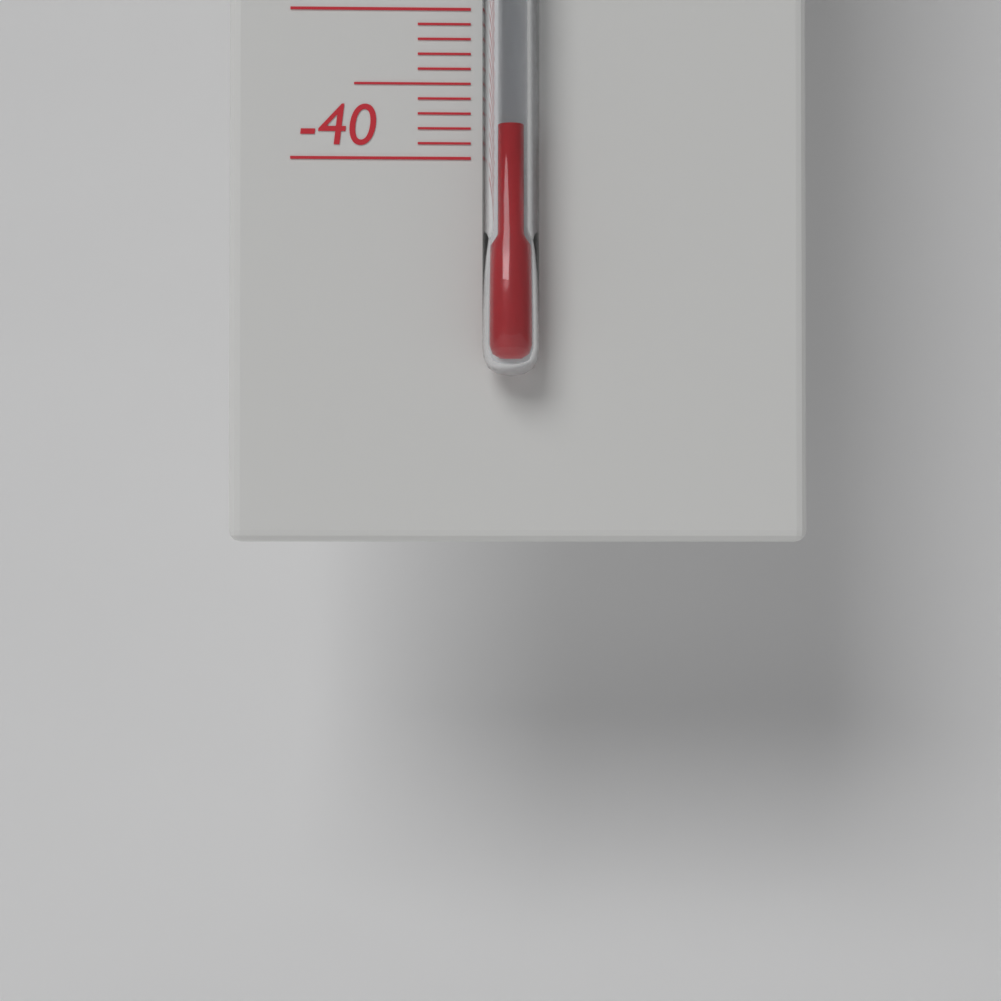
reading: -38 °C
